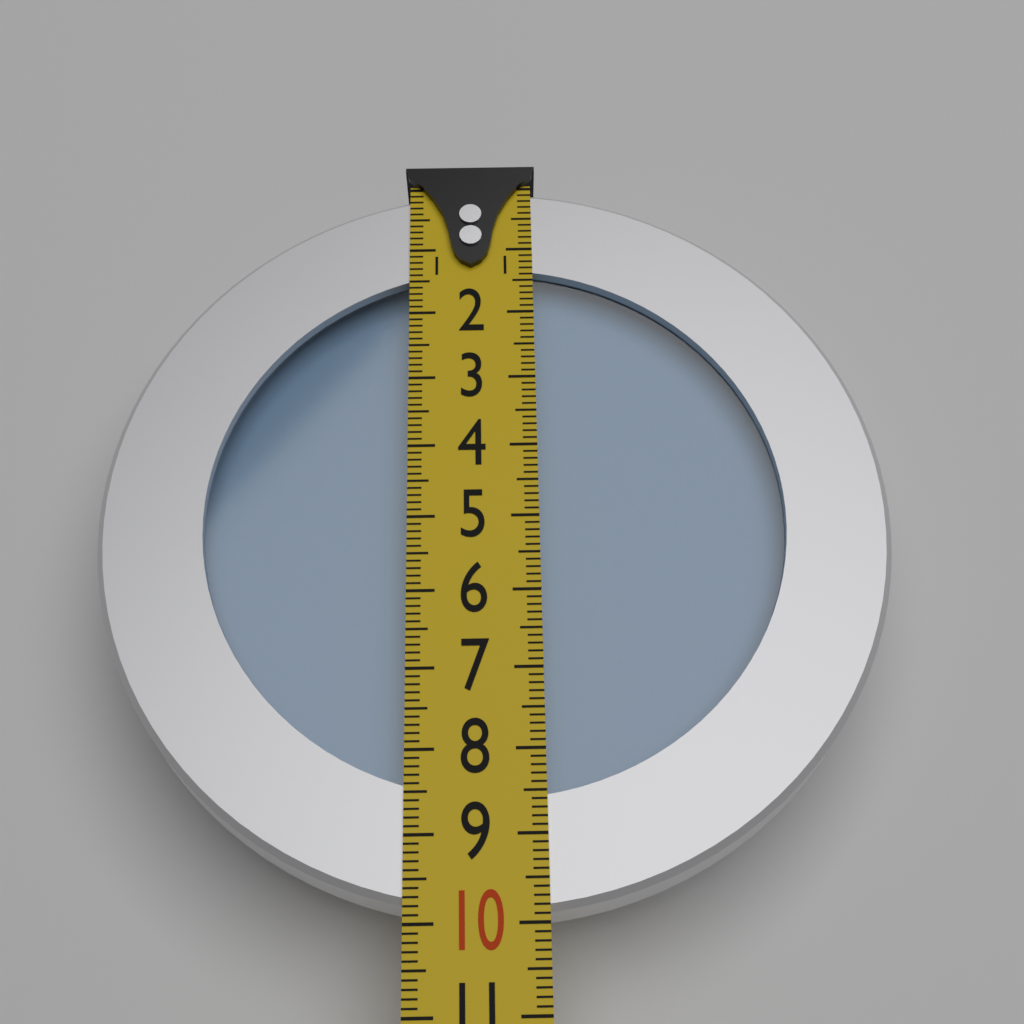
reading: 9.9 (no unit)
